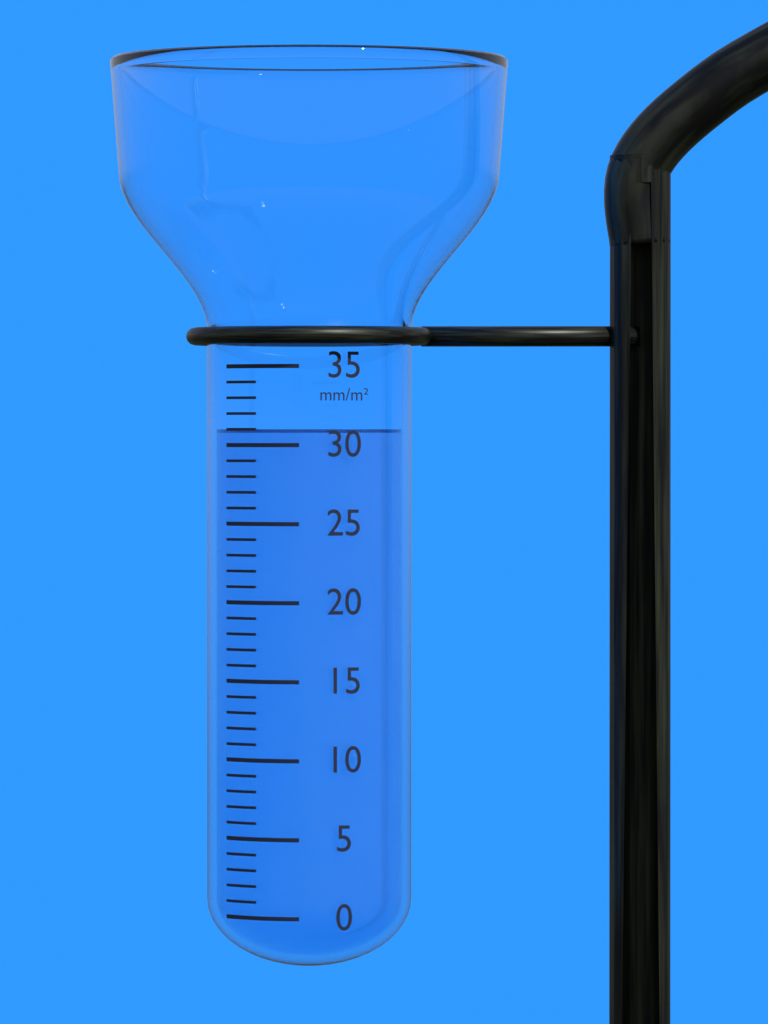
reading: 31 mm/m²
